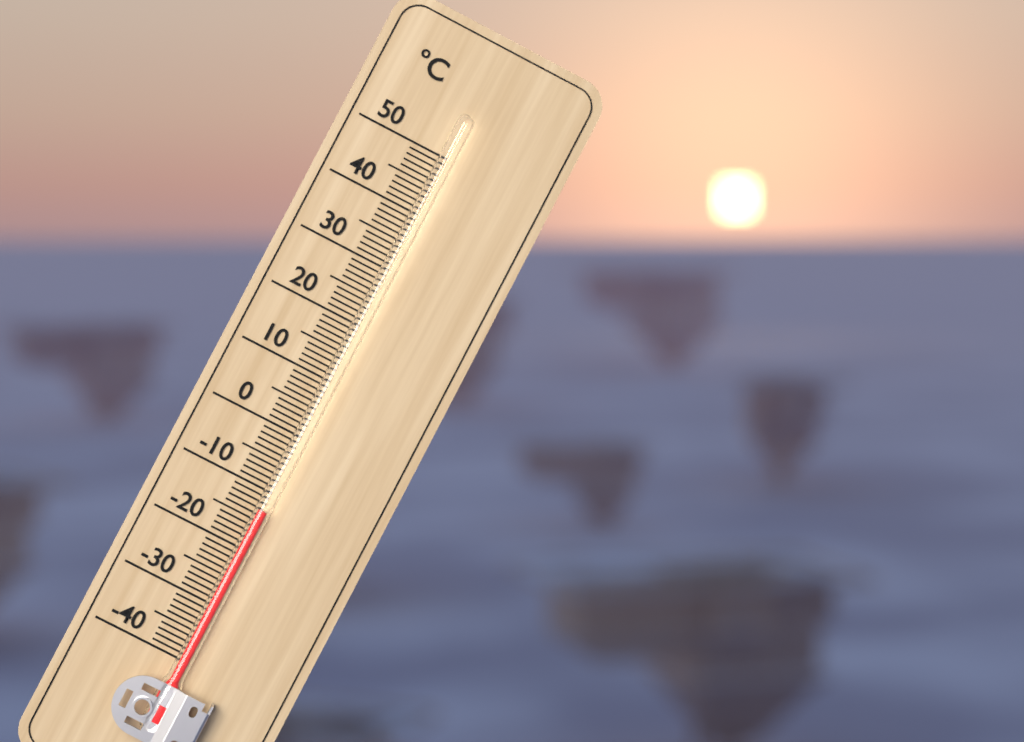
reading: -13 °C
